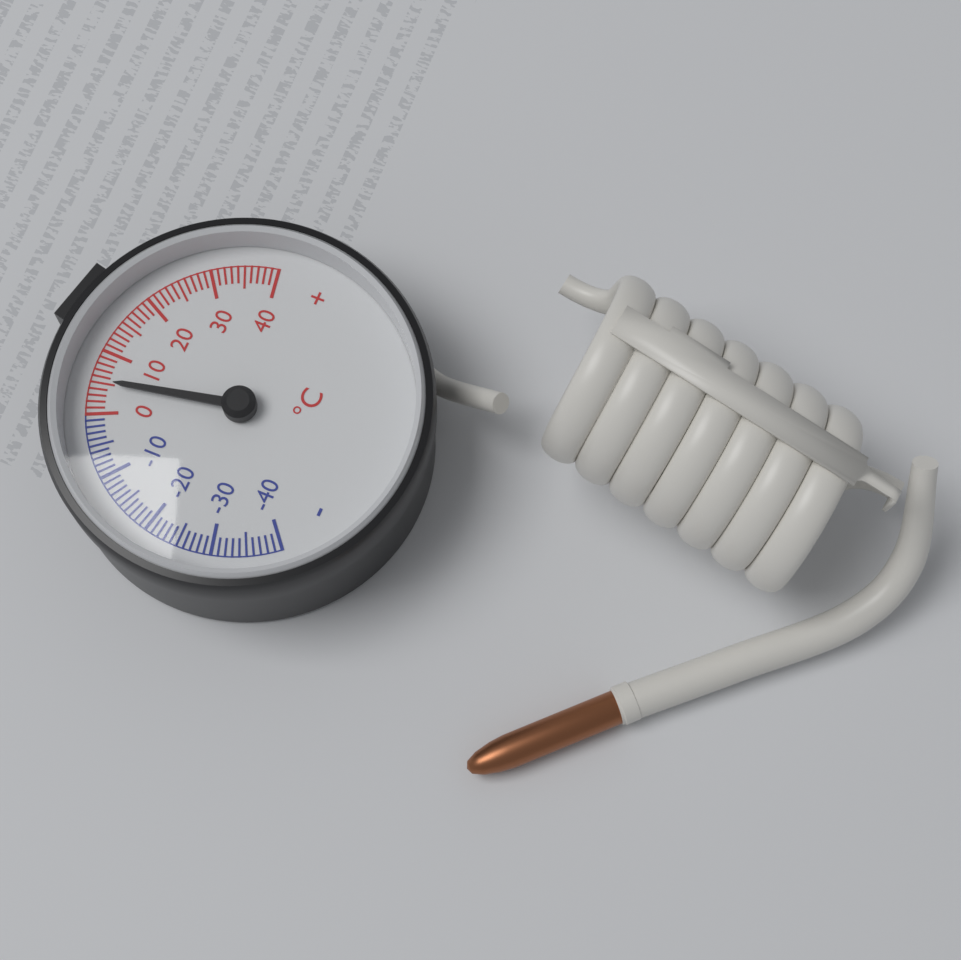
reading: 5 °C
